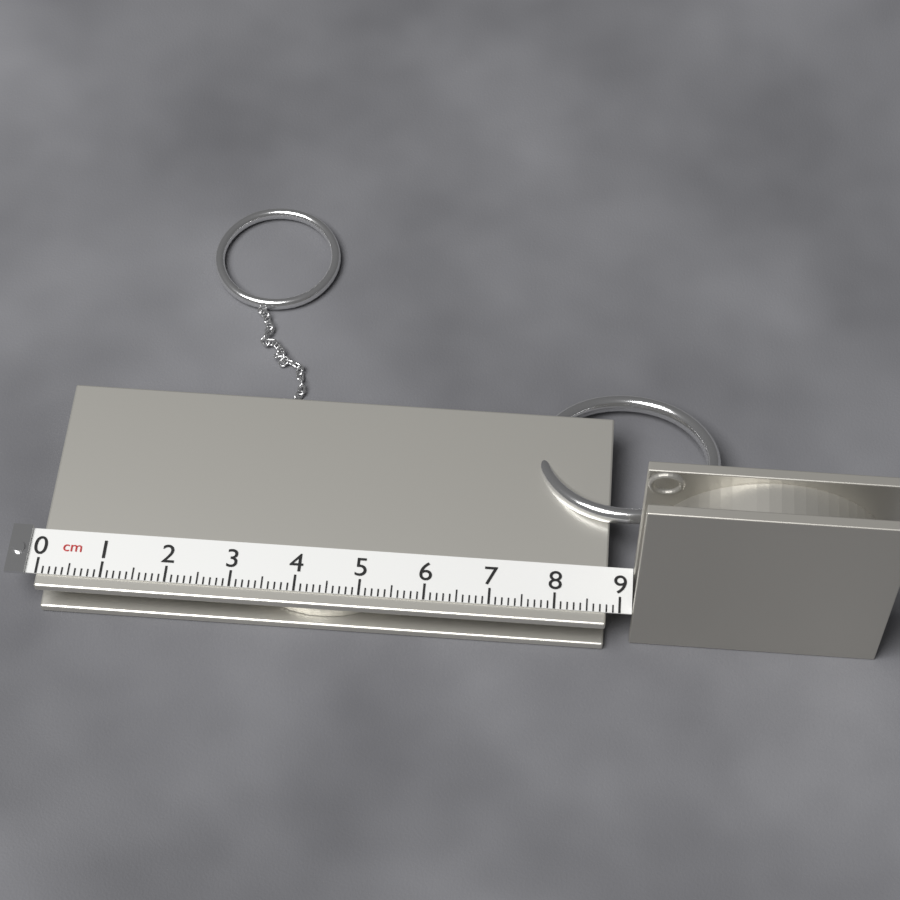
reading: 8.8 cm
